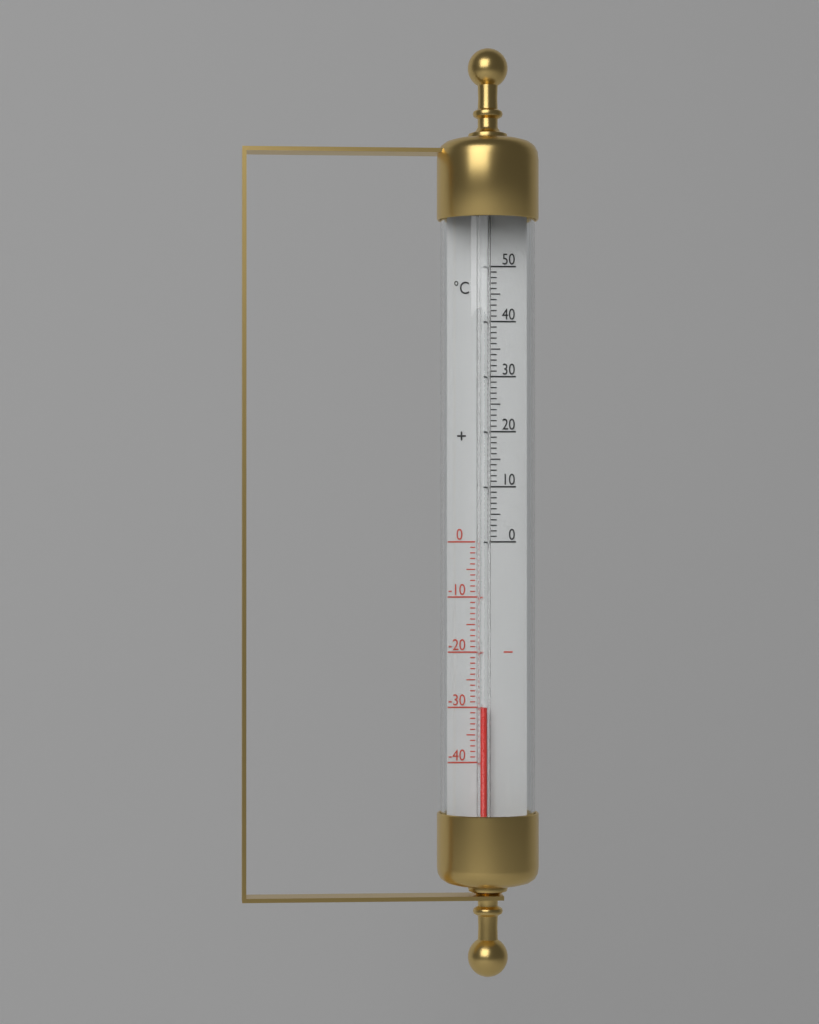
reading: -30 °C
